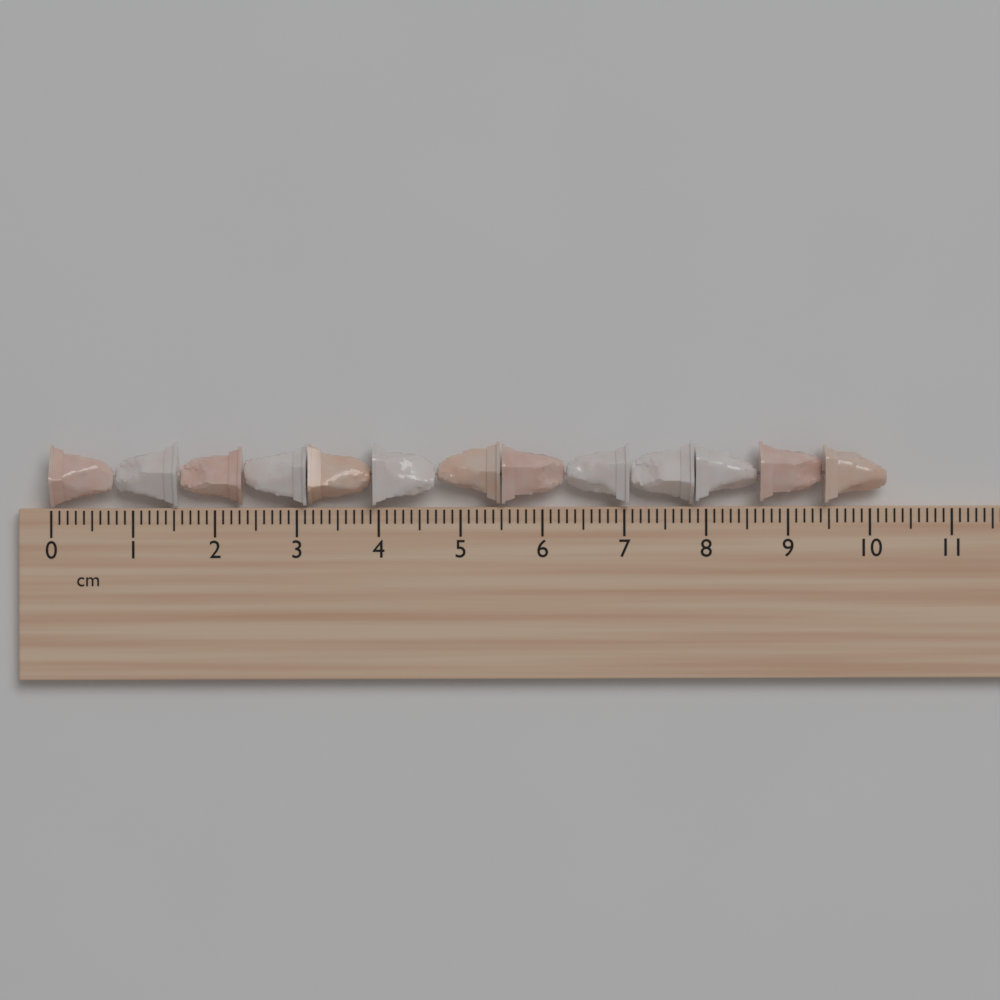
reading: 10.2 cm
